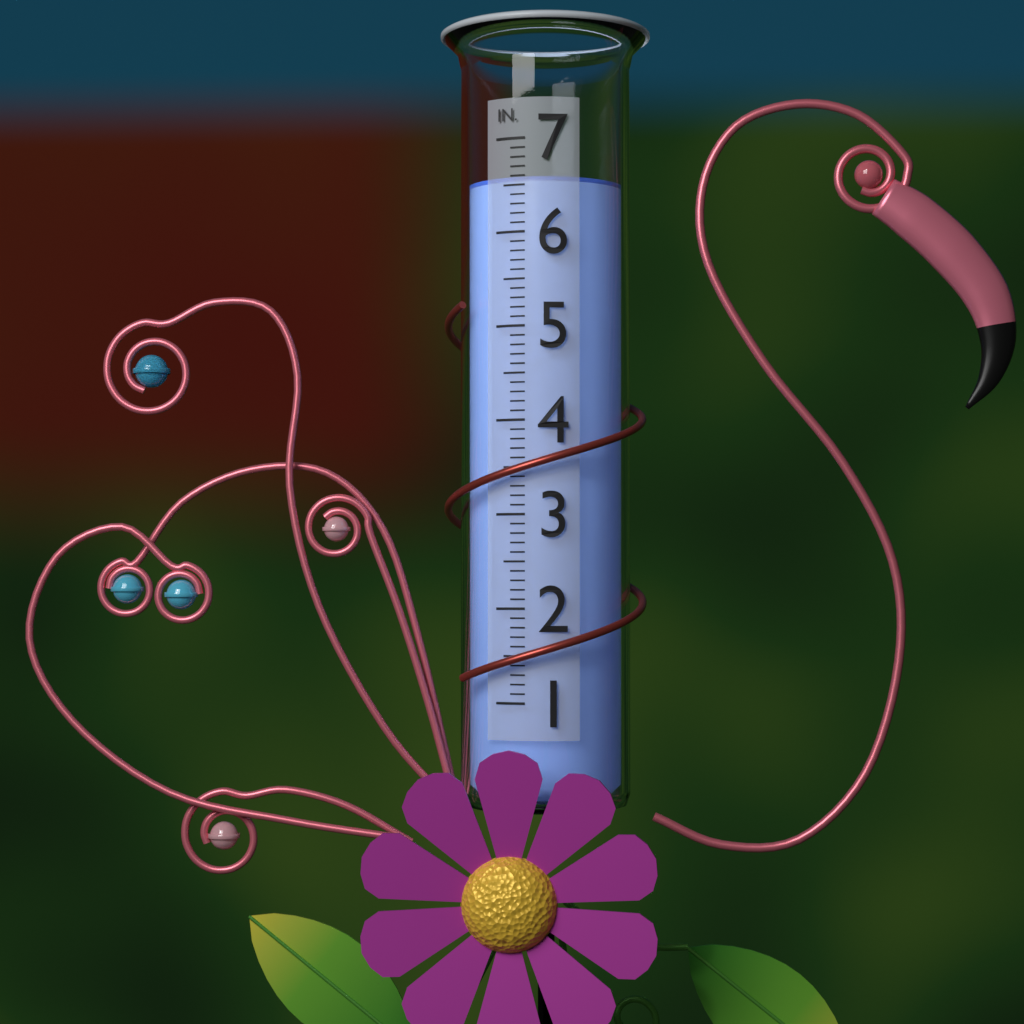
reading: 6.6 in
